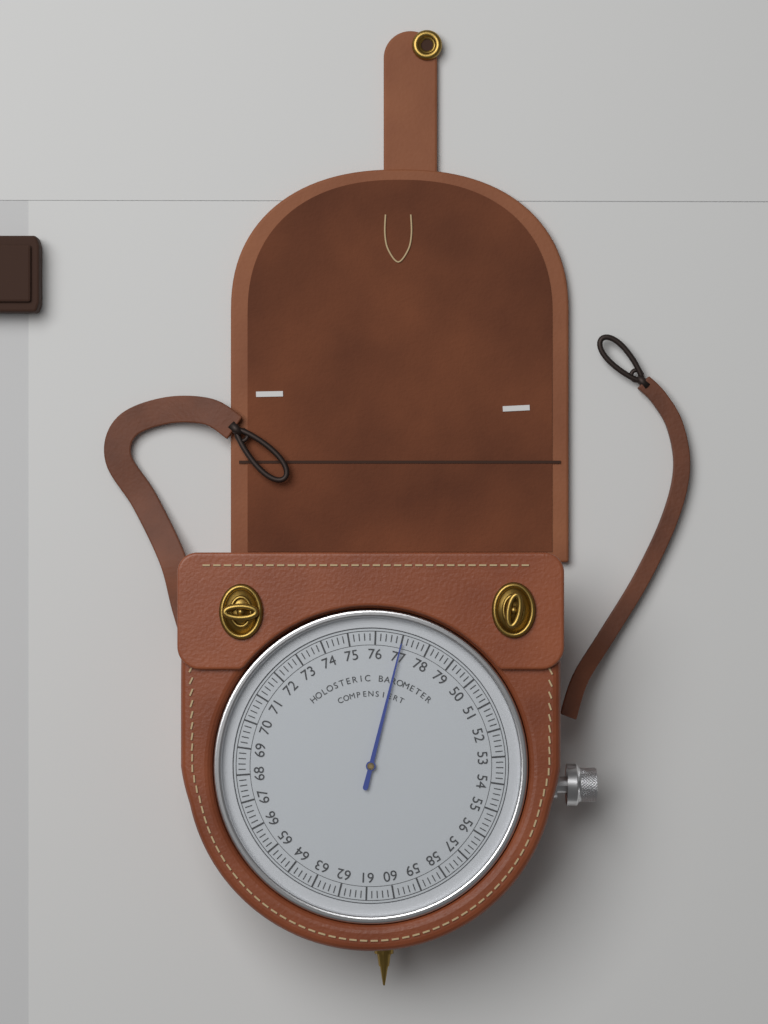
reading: 77.0 (no unit)
